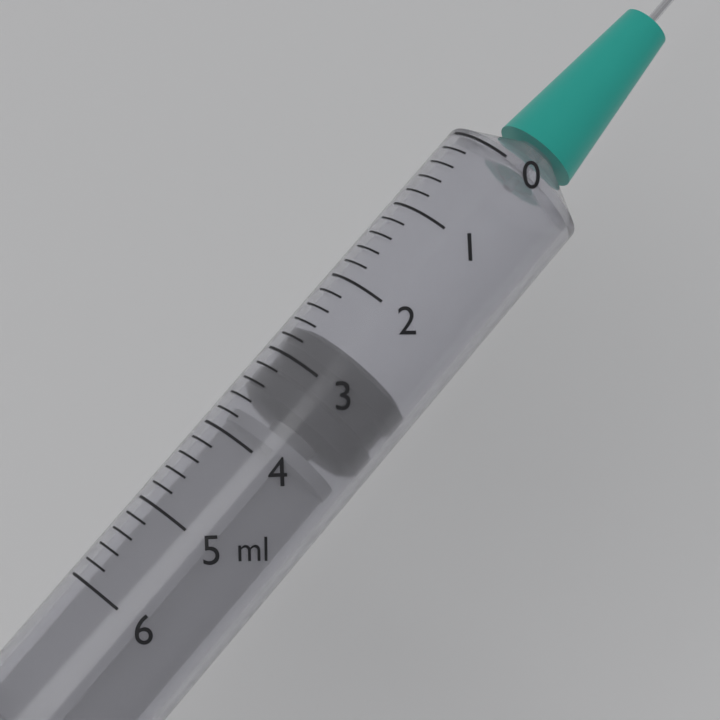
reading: 2.6 ml
